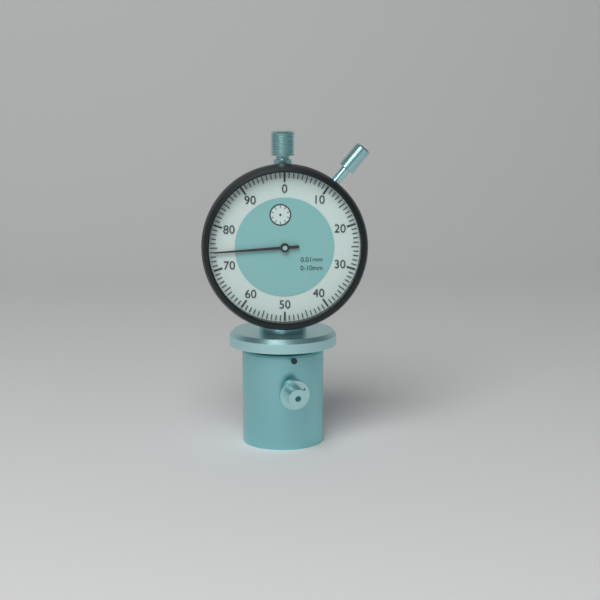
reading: 0.74 mm
